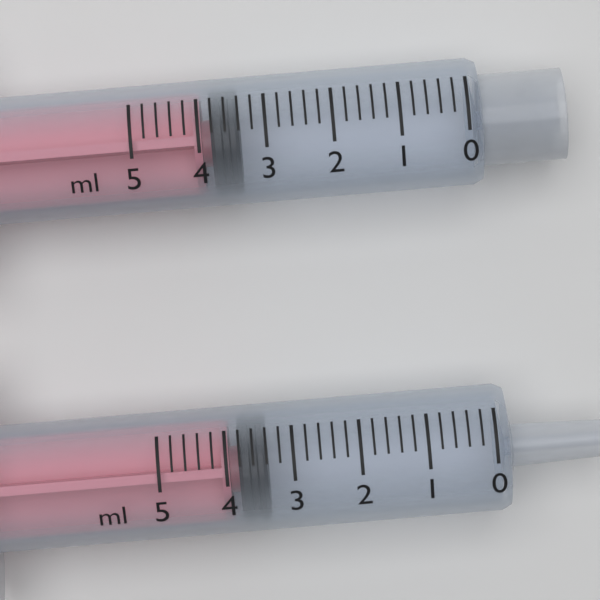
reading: 3.4 ml
